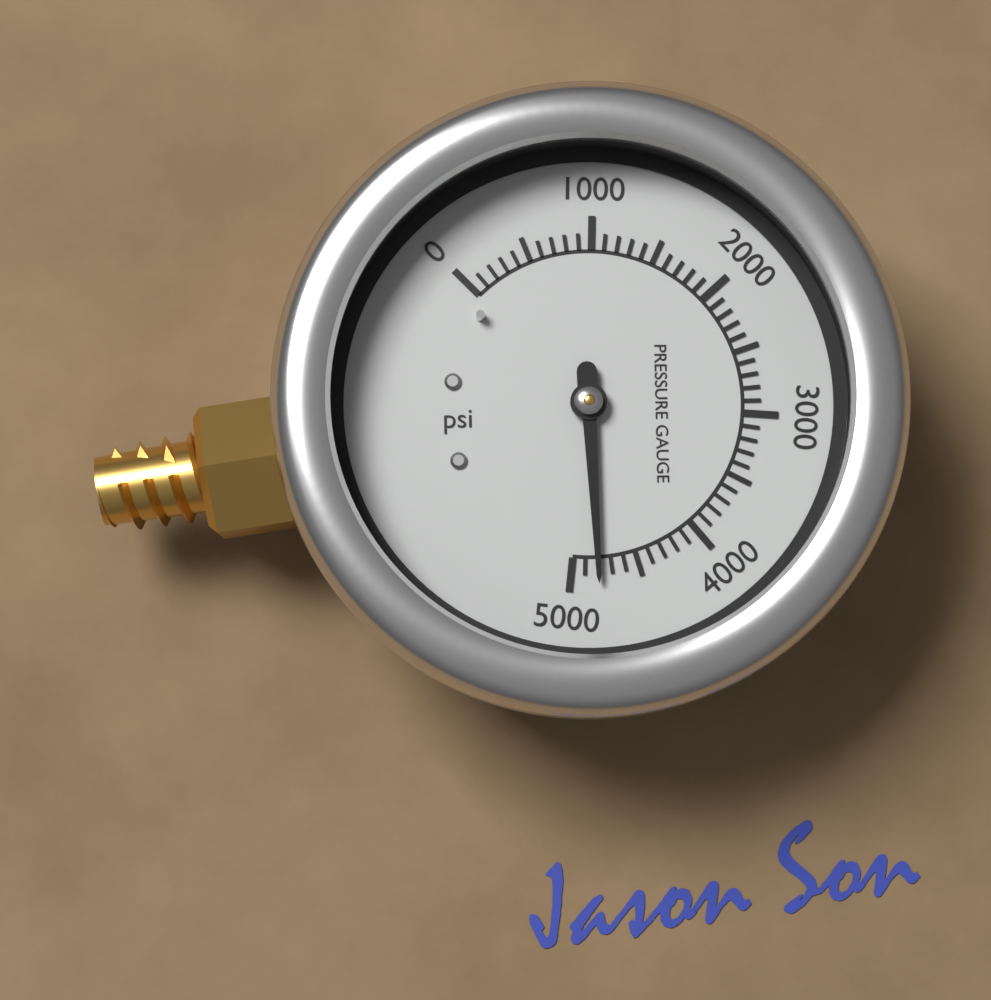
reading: 4800 psi
